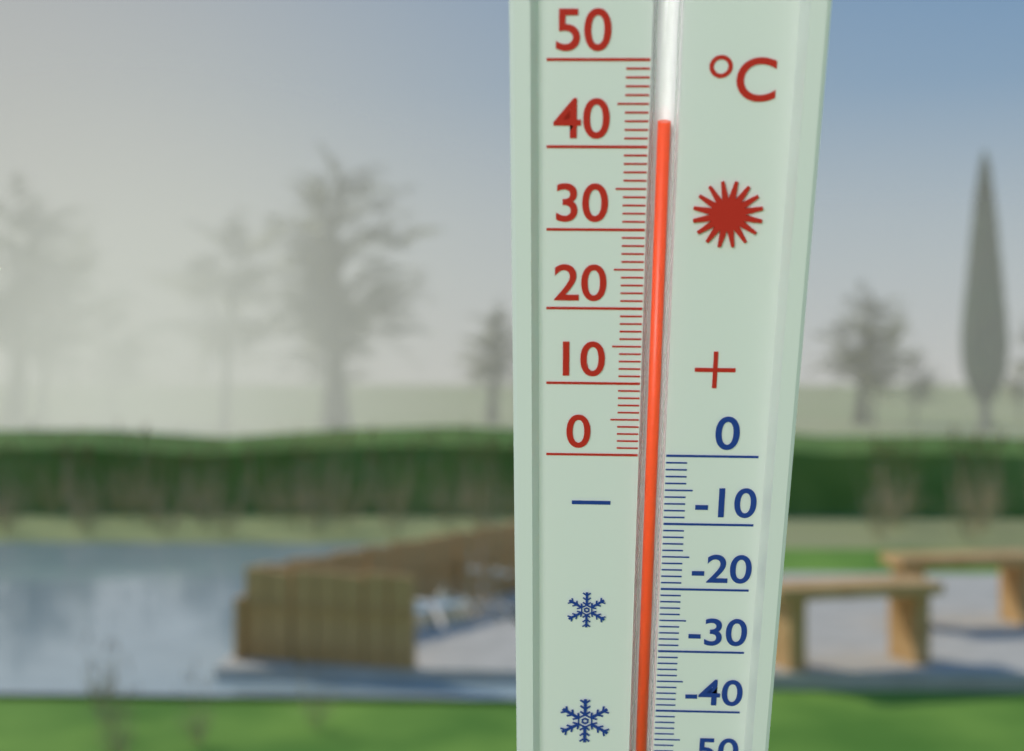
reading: 43 °C
